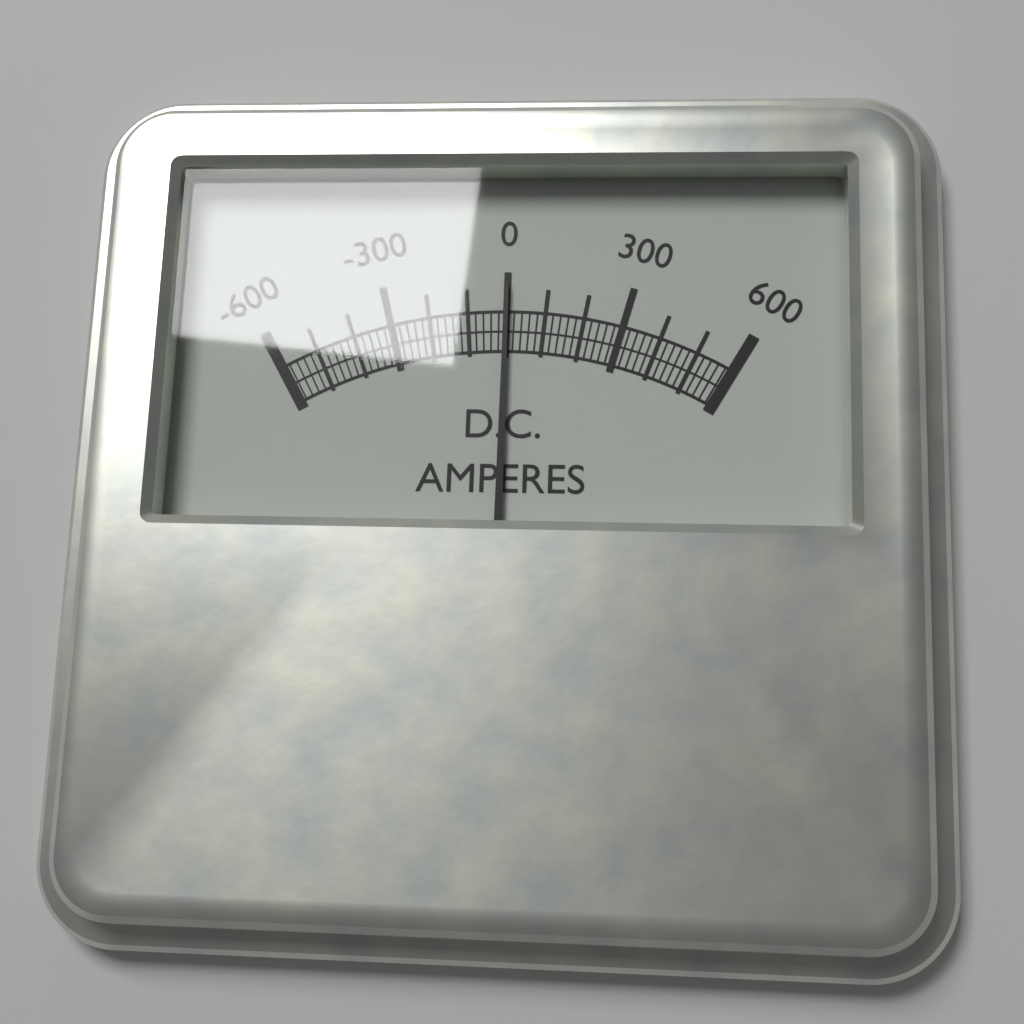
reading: 0 A
